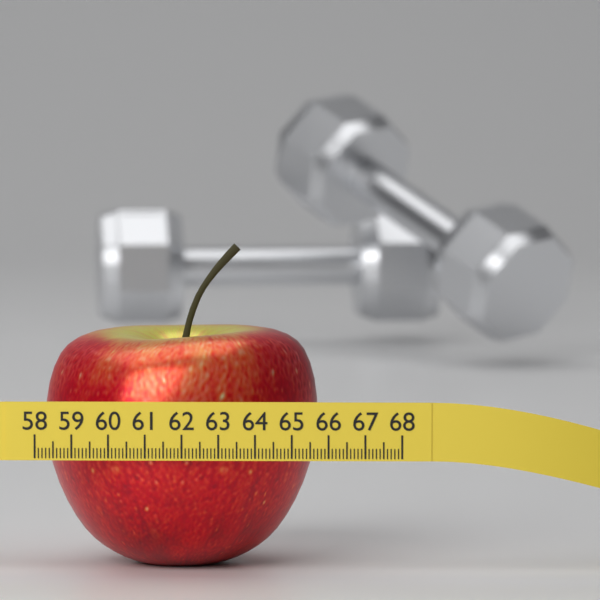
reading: 65.6 (no unit)
